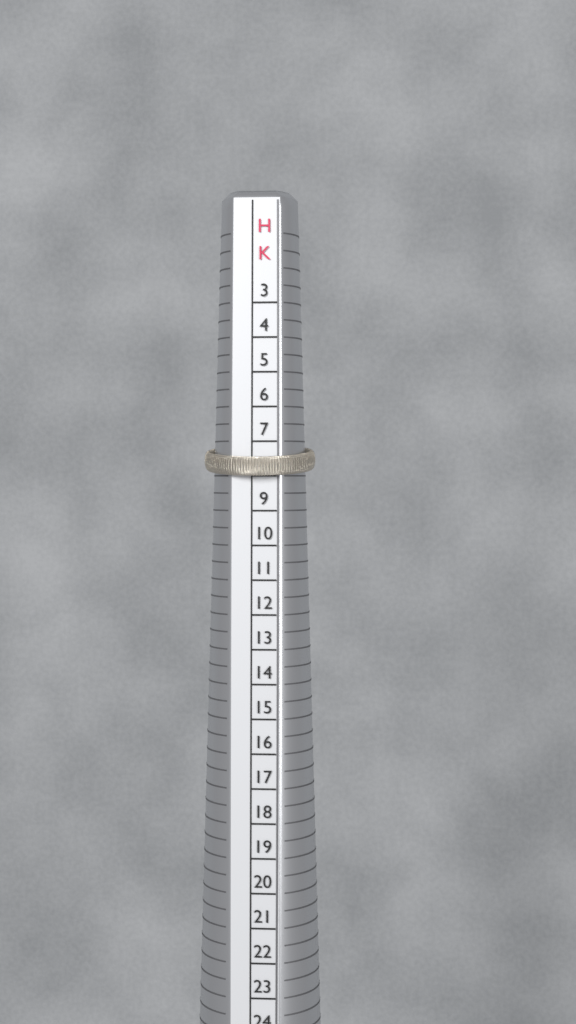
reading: 8 HK
